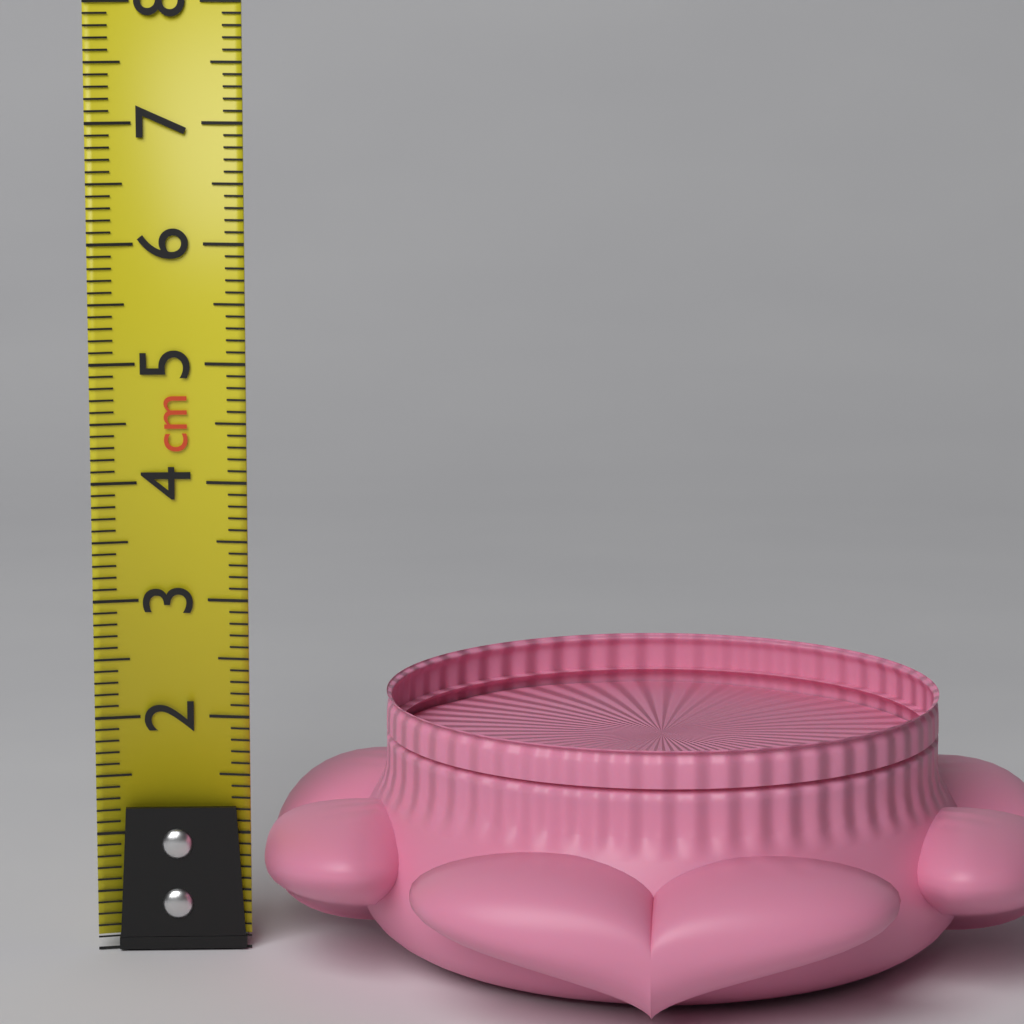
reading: 2.2 cm
